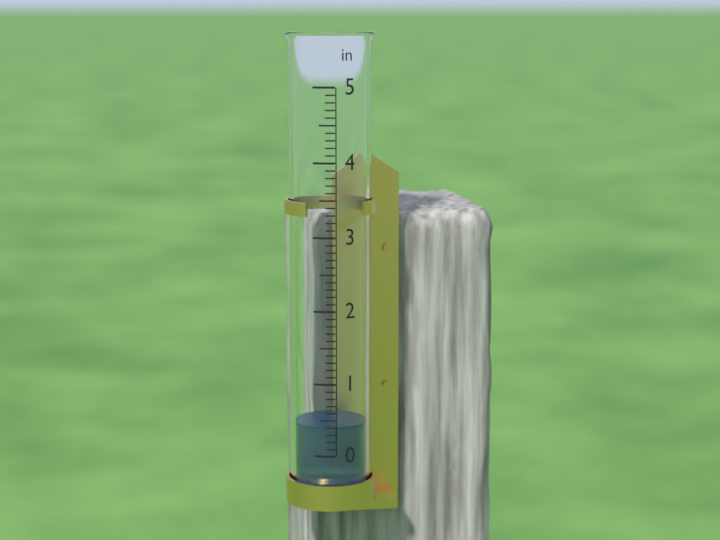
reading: 0.4 in
